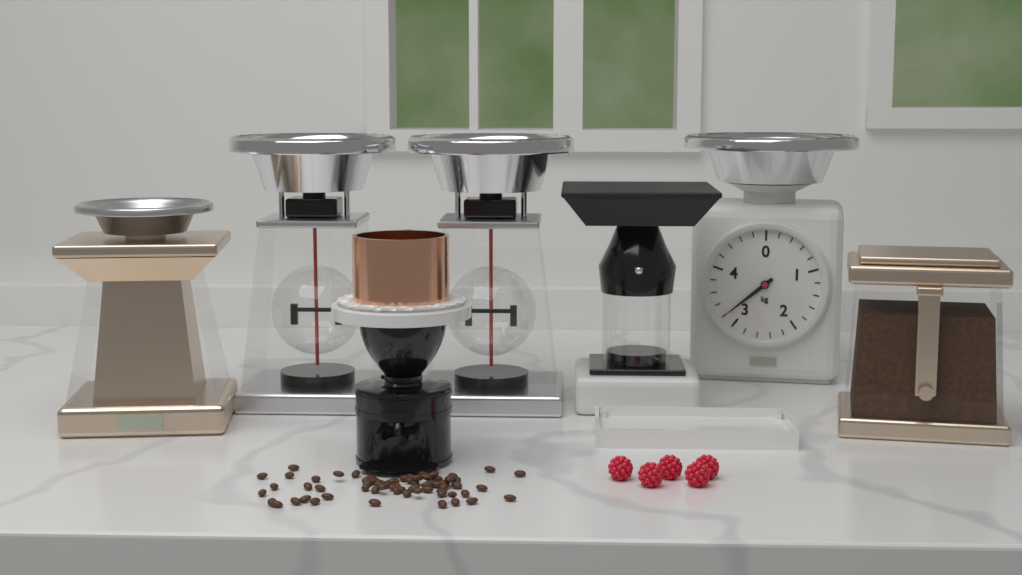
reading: 3.2 kg
